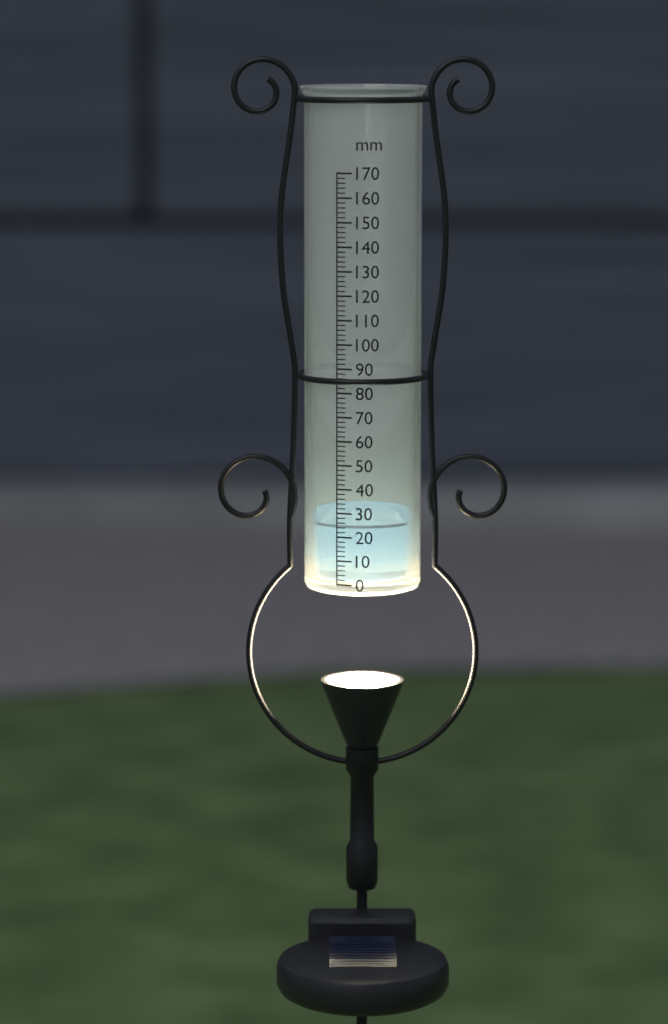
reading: 25 mm
